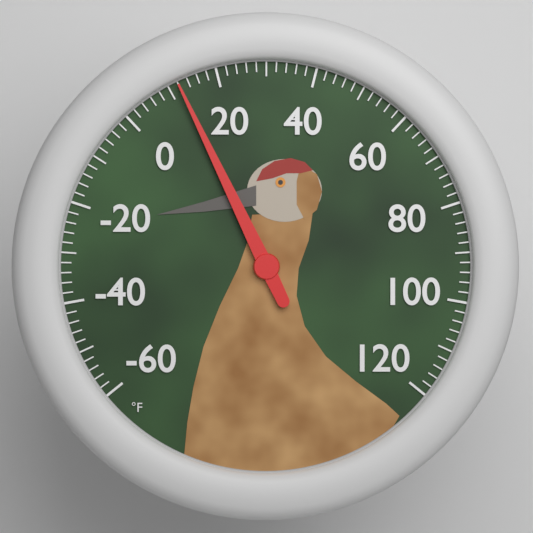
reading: 12 °F
